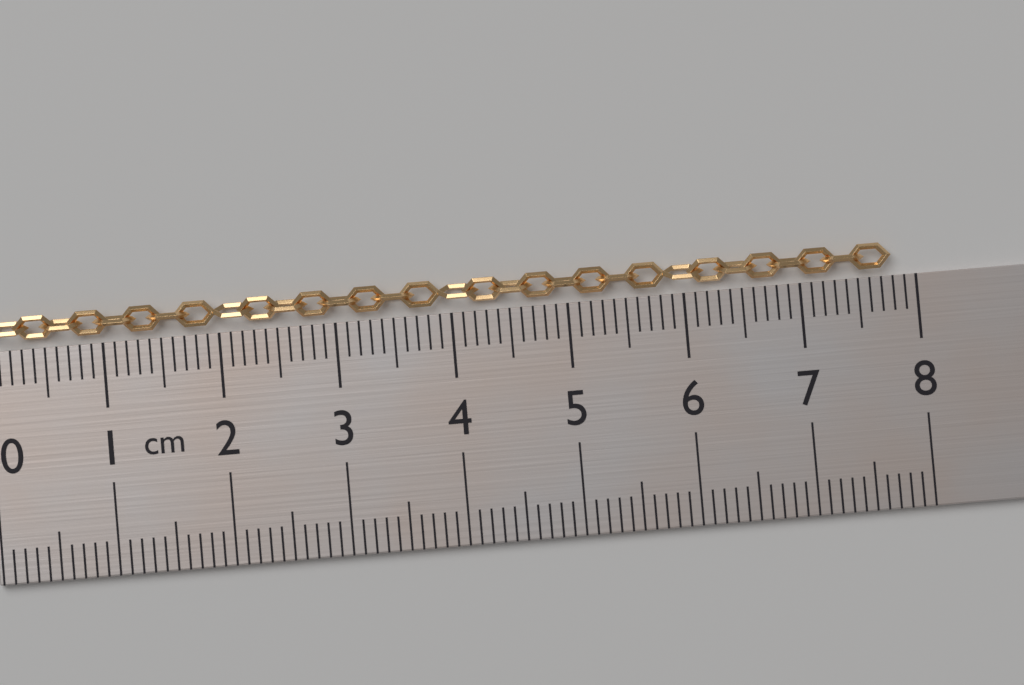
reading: 7.8 cm
